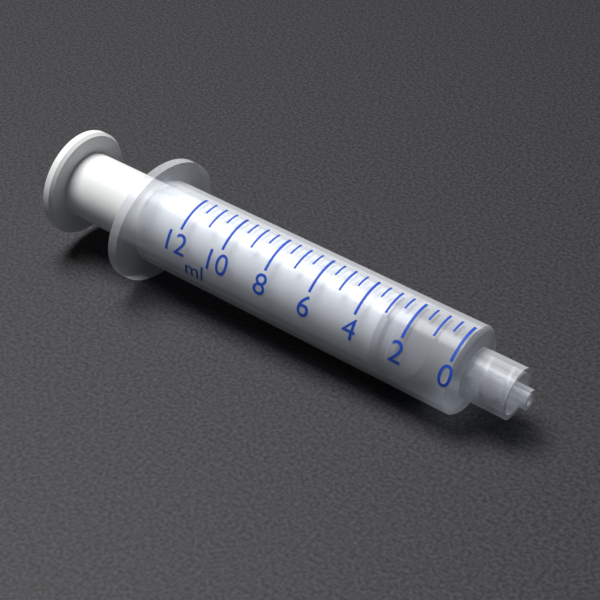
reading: 2.0 ml
